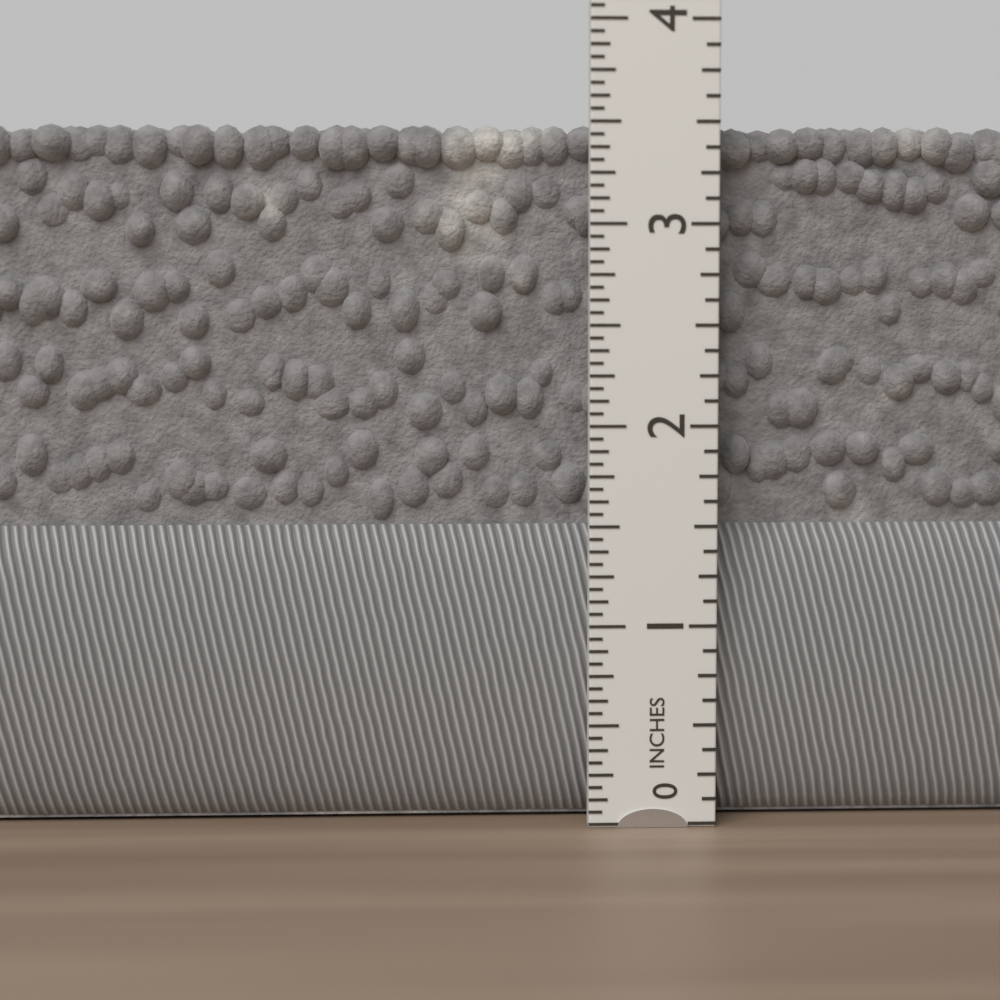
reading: 3.5000 in
